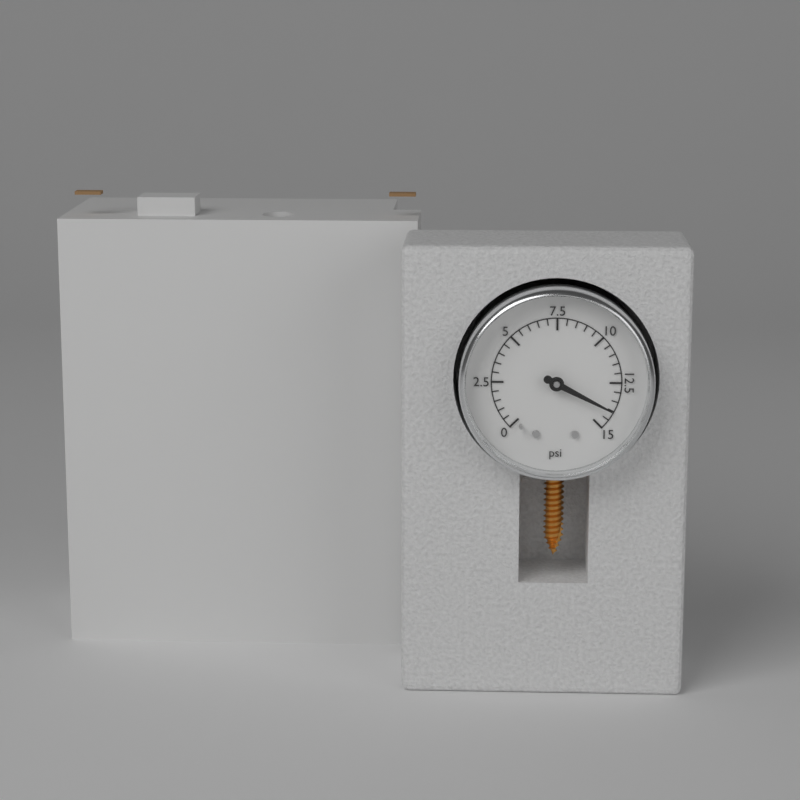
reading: 14.0 psi
